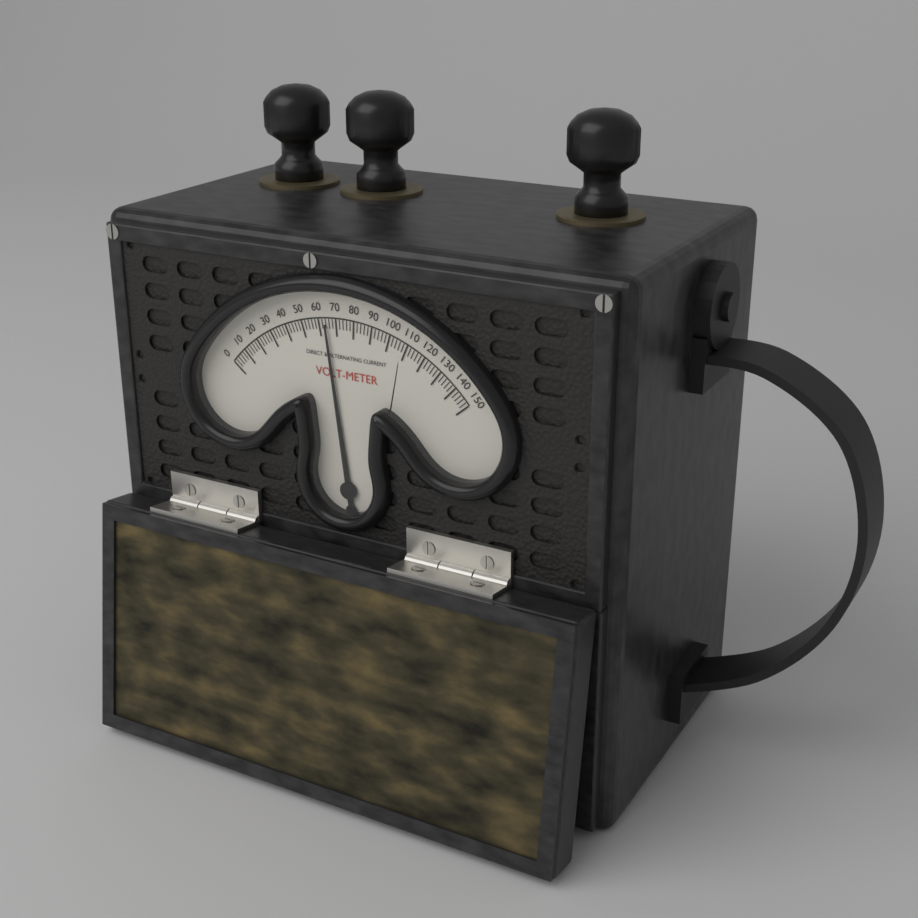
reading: 64 V
